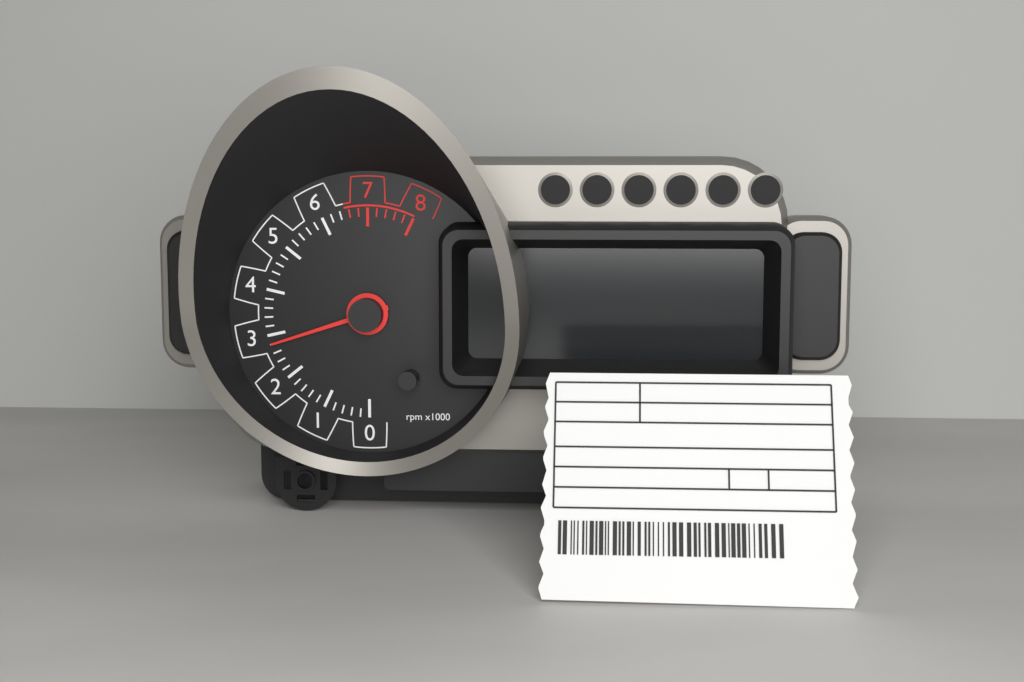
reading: 2.8 rpm x1000
